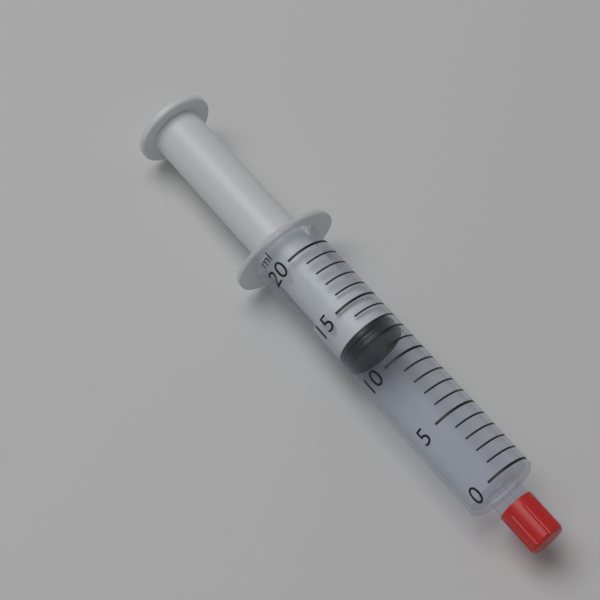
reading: 12 ml
